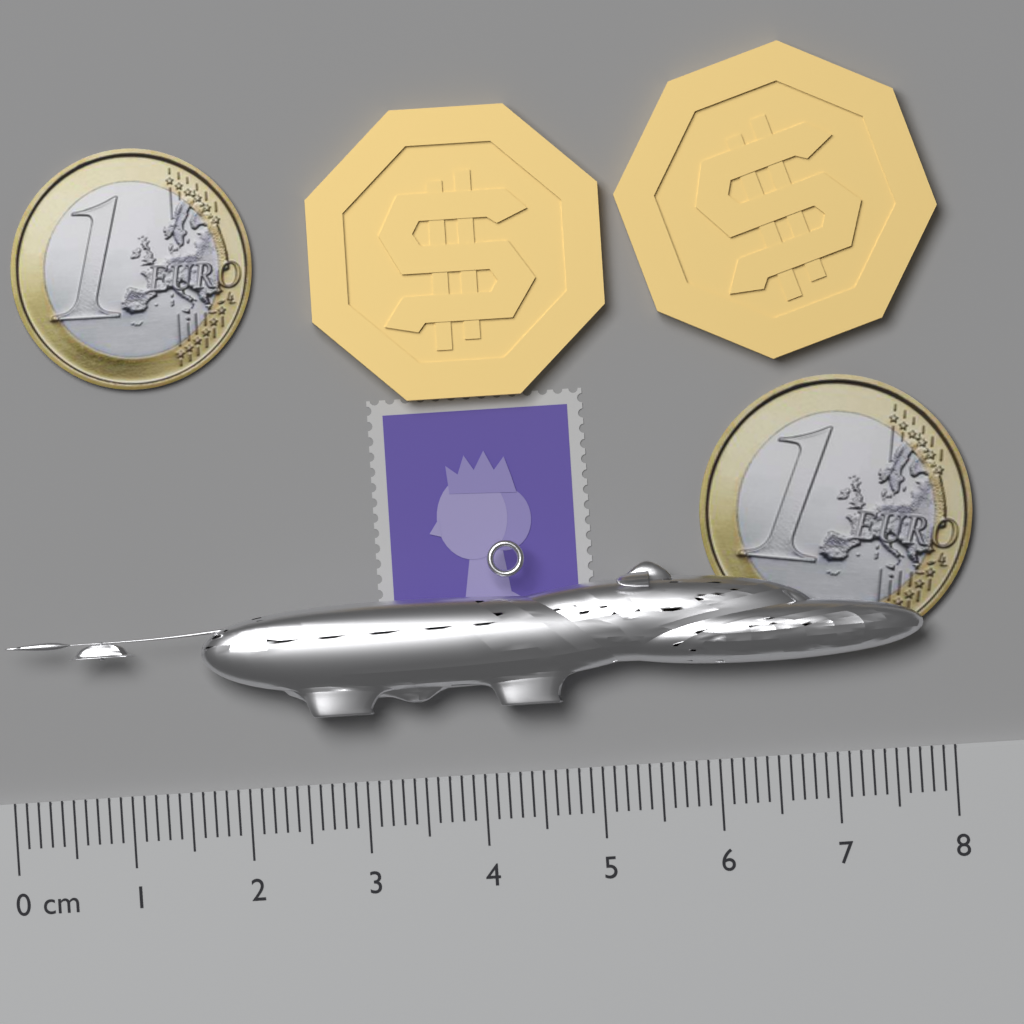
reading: 7.8 cm
